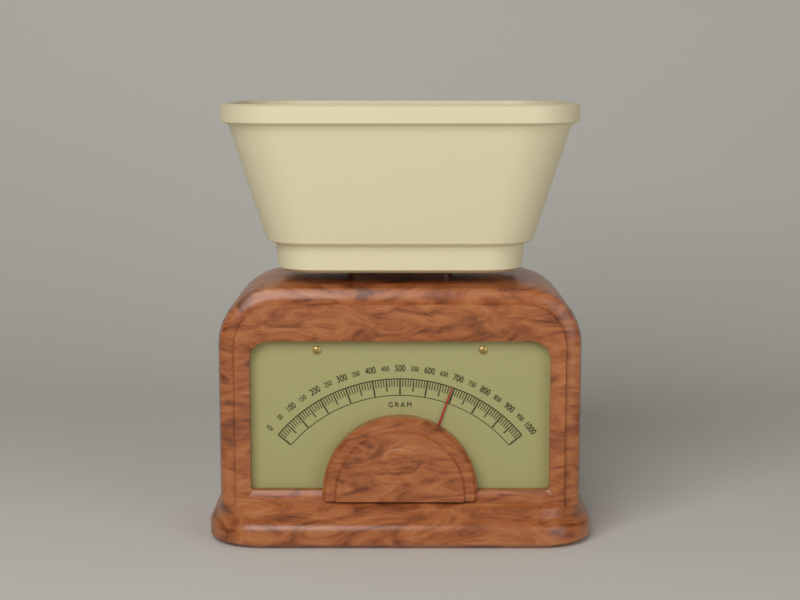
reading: 690 g
